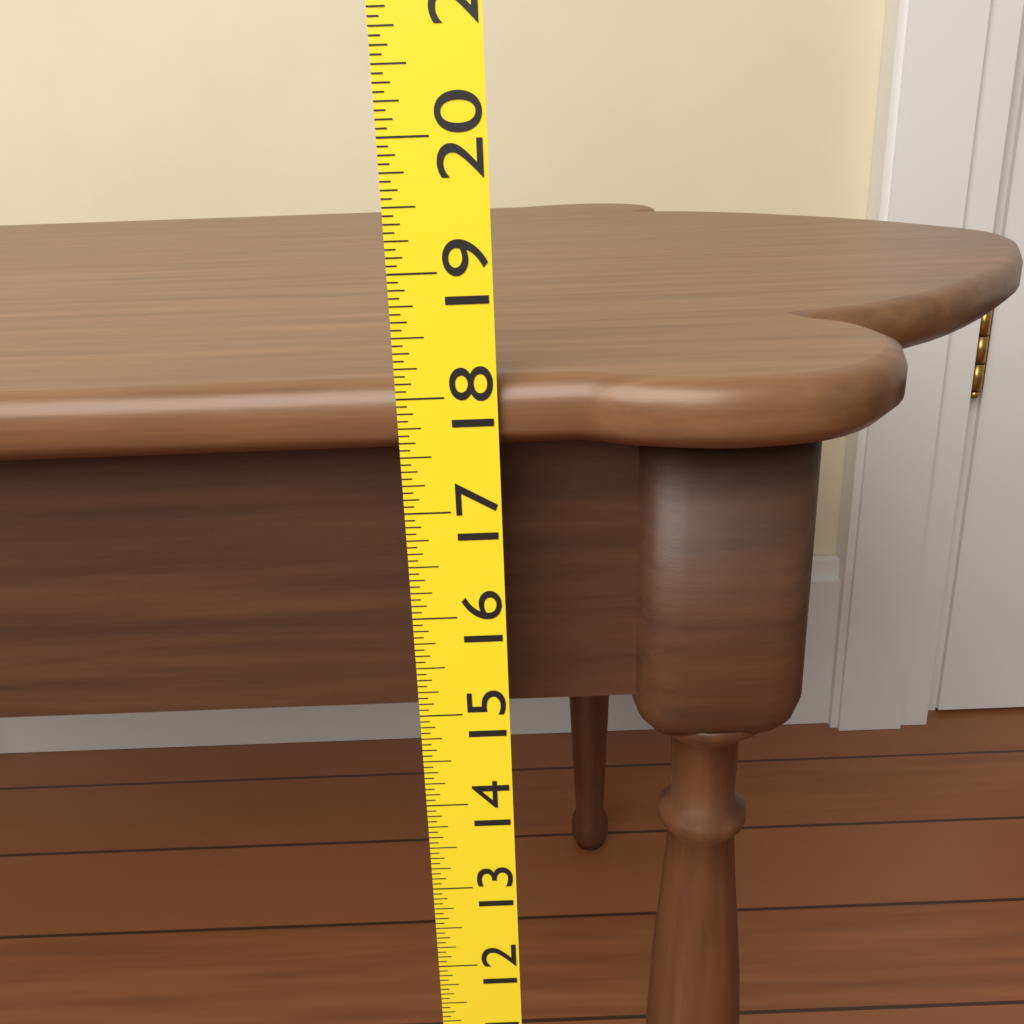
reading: 18.1250 (no unit)
